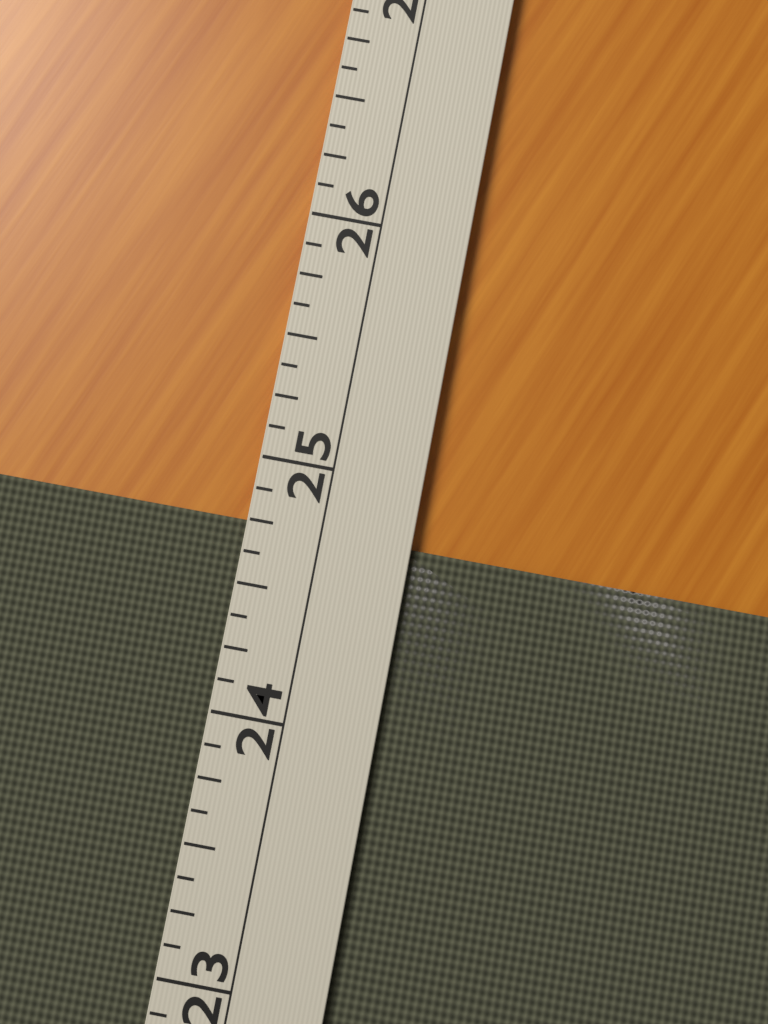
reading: 24.750 (no unit)
